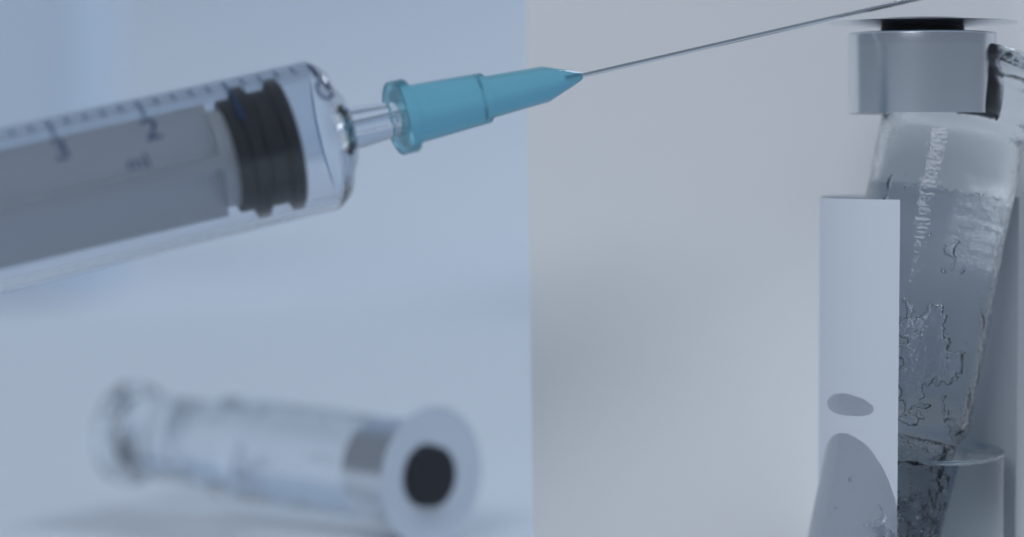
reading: 0.4 ml
